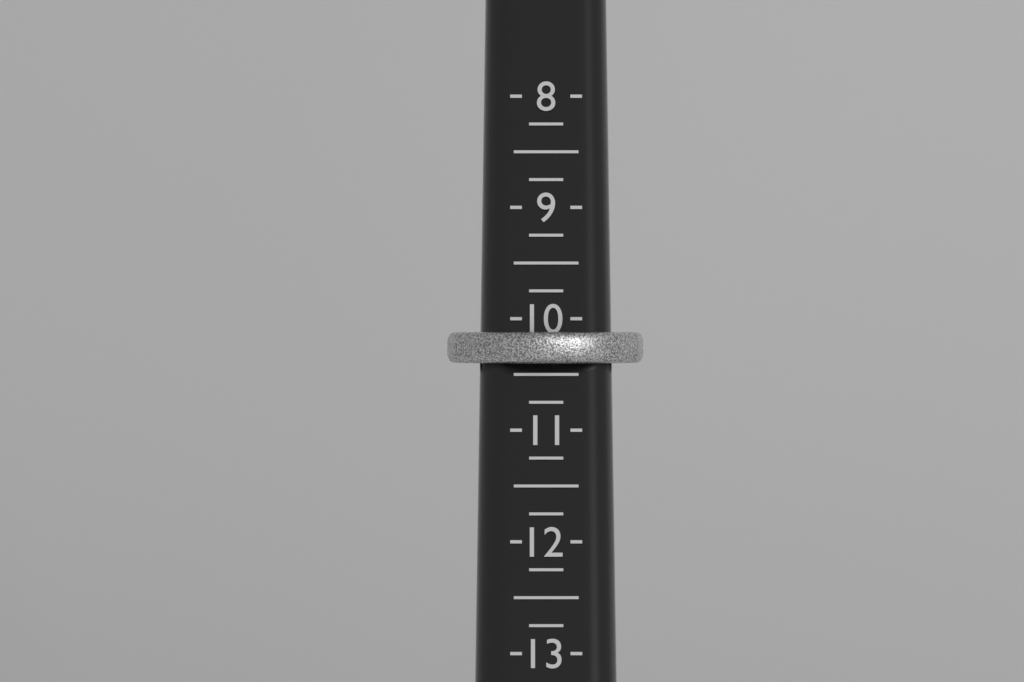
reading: 10.40 (no unit)
